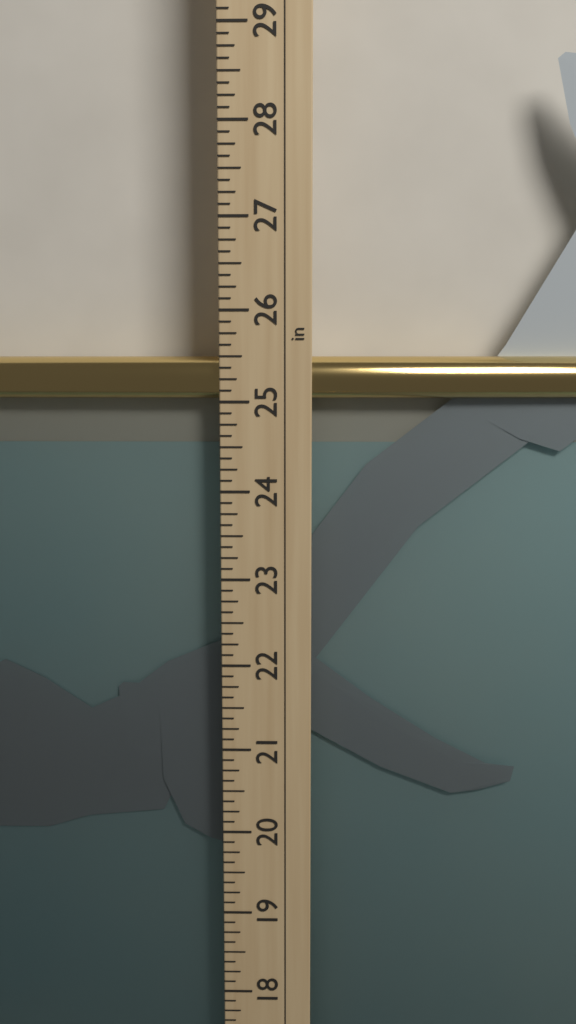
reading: 25.500 in
